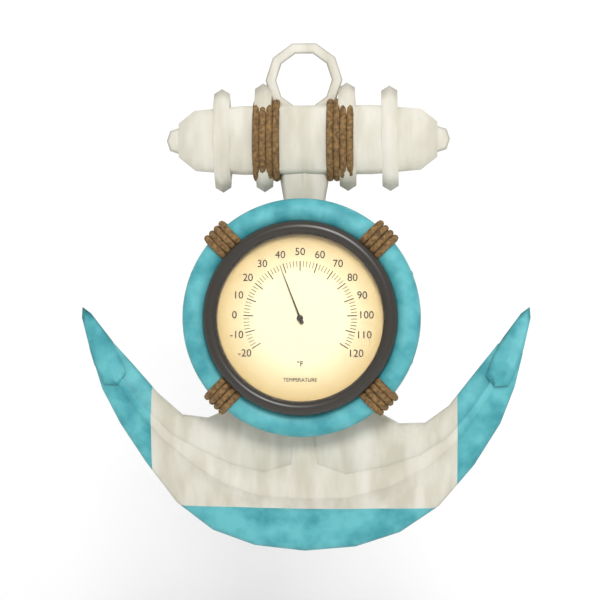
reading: 38 °F
